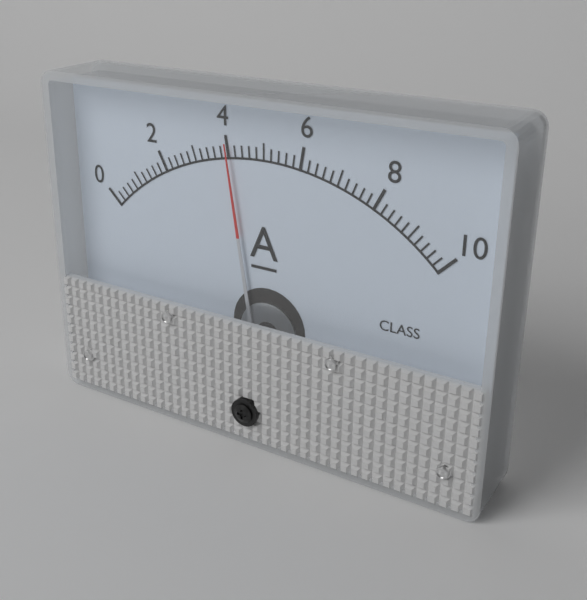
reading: 4.0 A
